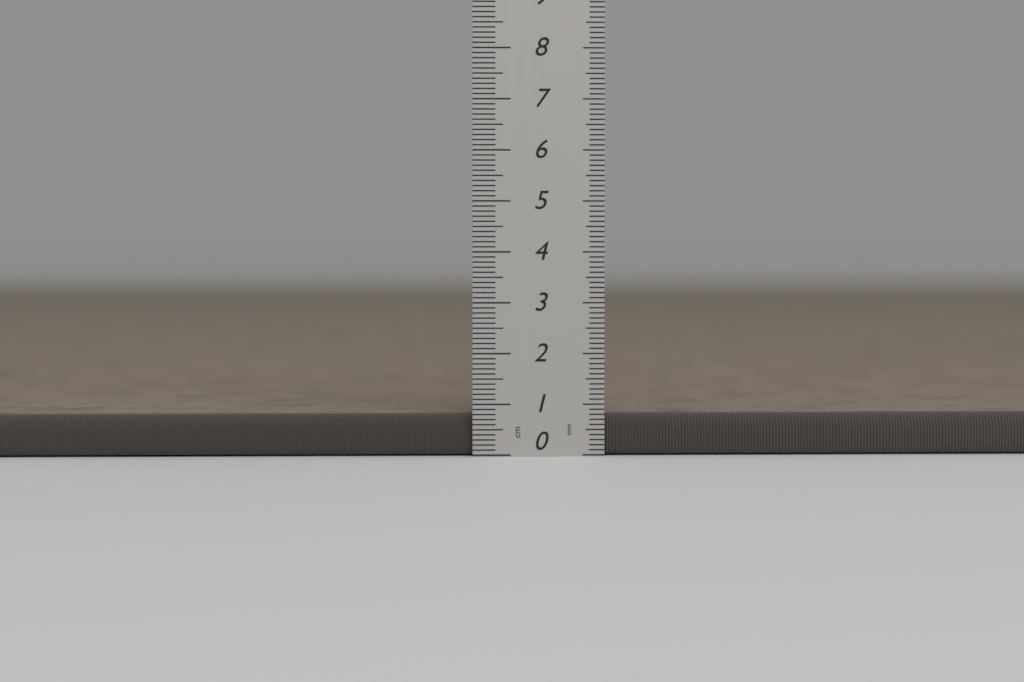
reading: 0.8 cm
